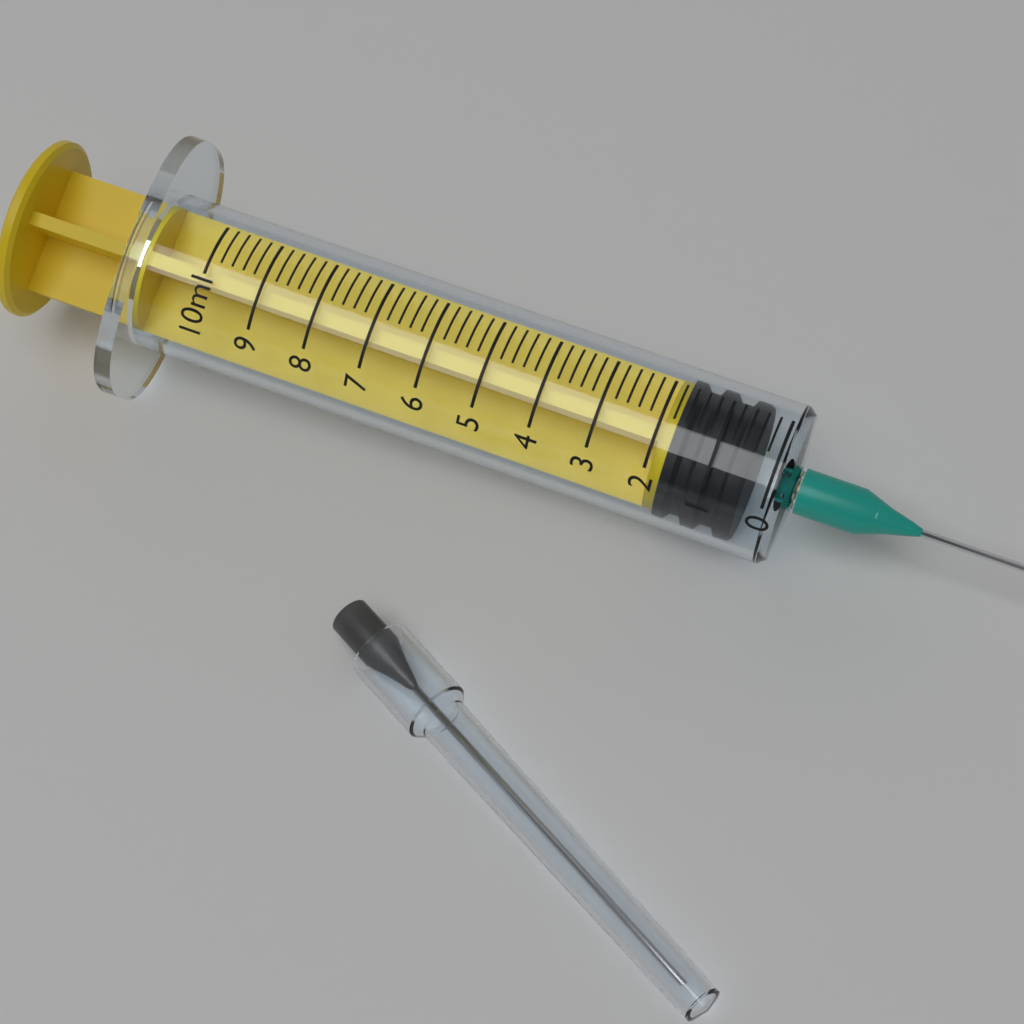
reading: 0.4 ml
